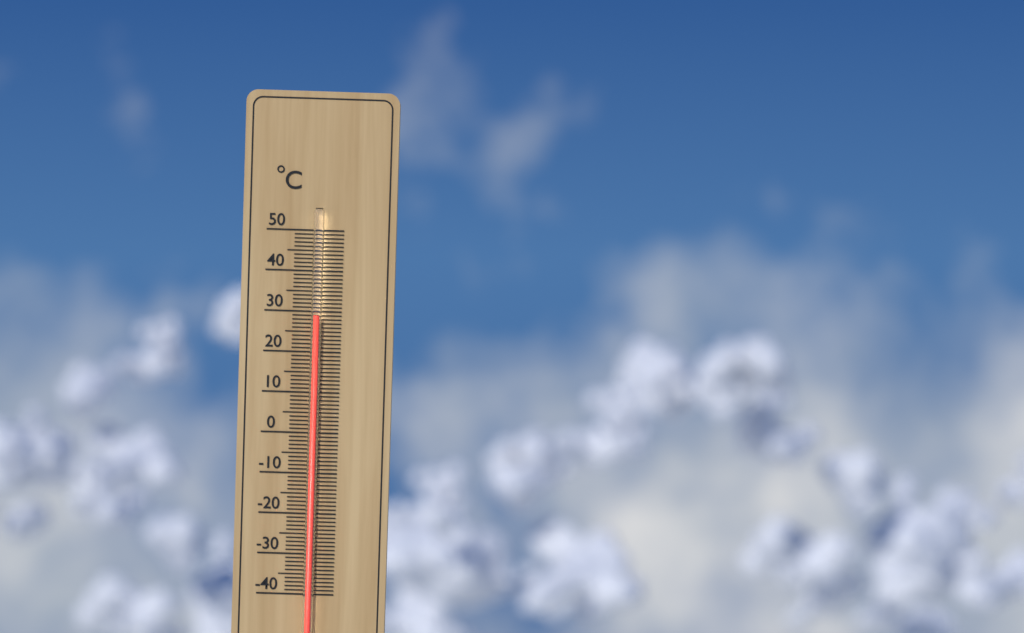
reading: 29 °C
